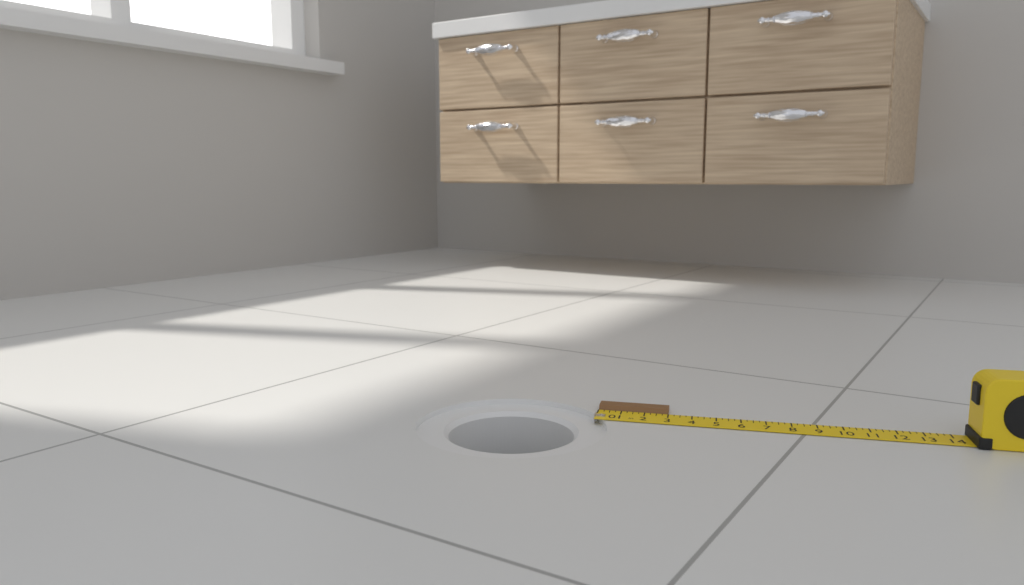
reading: 3.00 in
